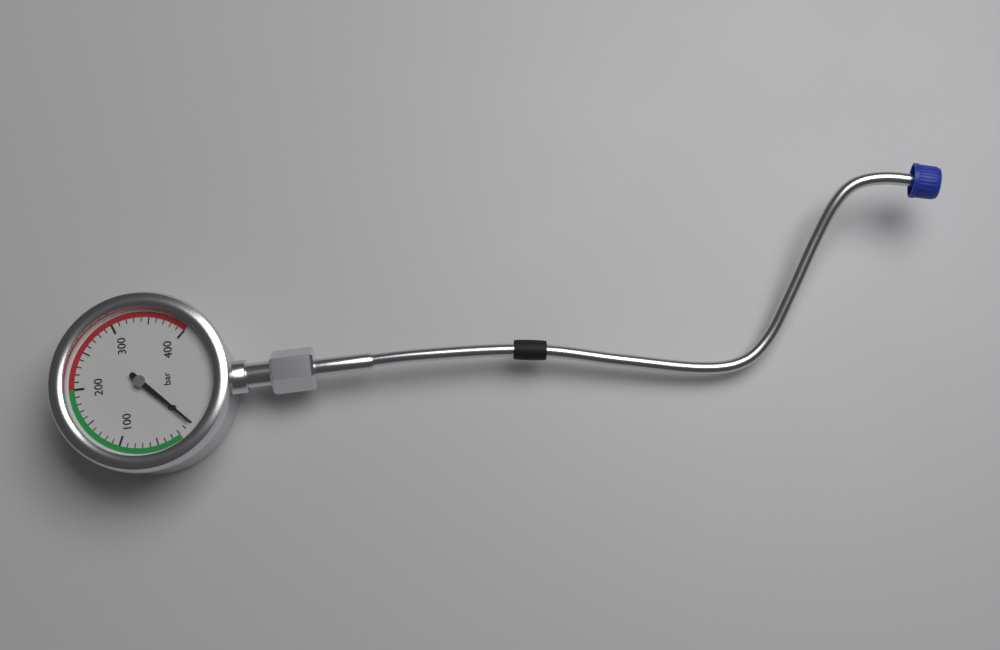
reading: 0 bar
